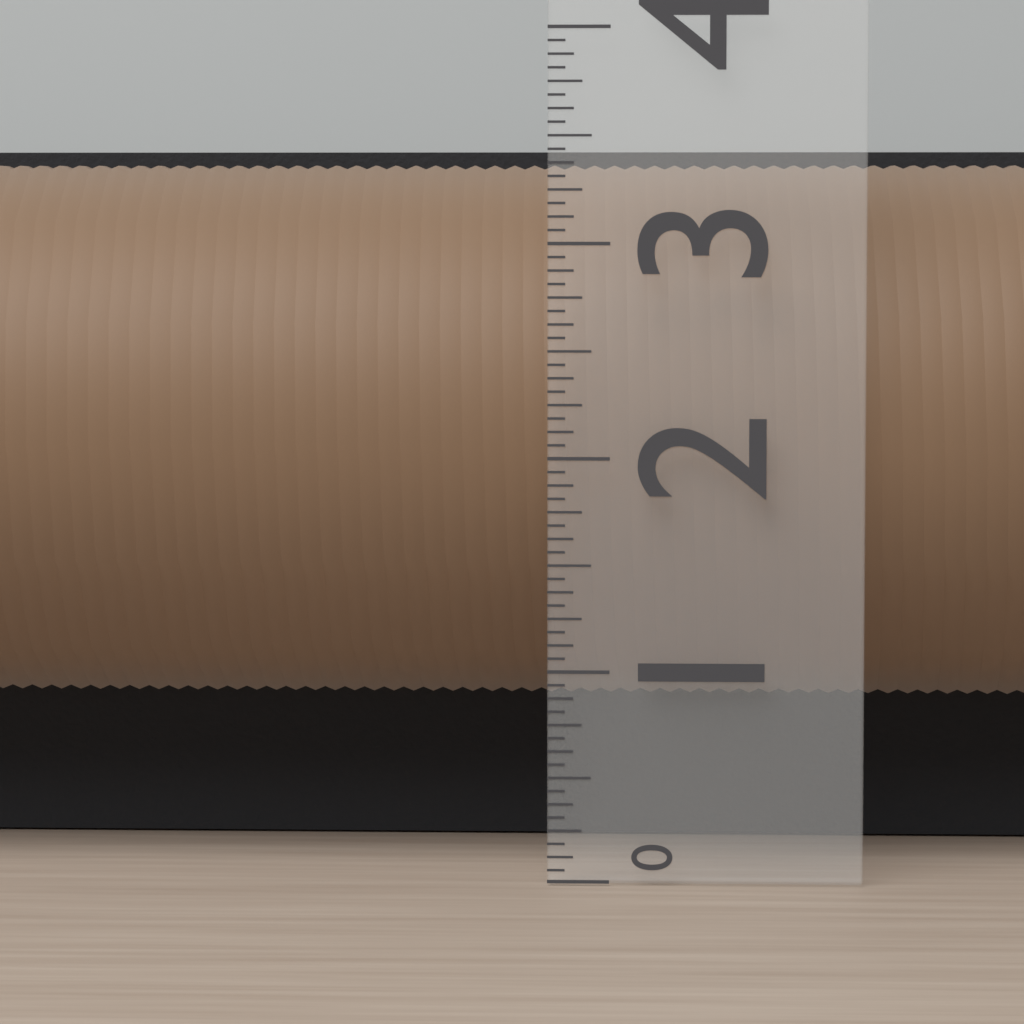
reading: 3.4375 (no unit)
